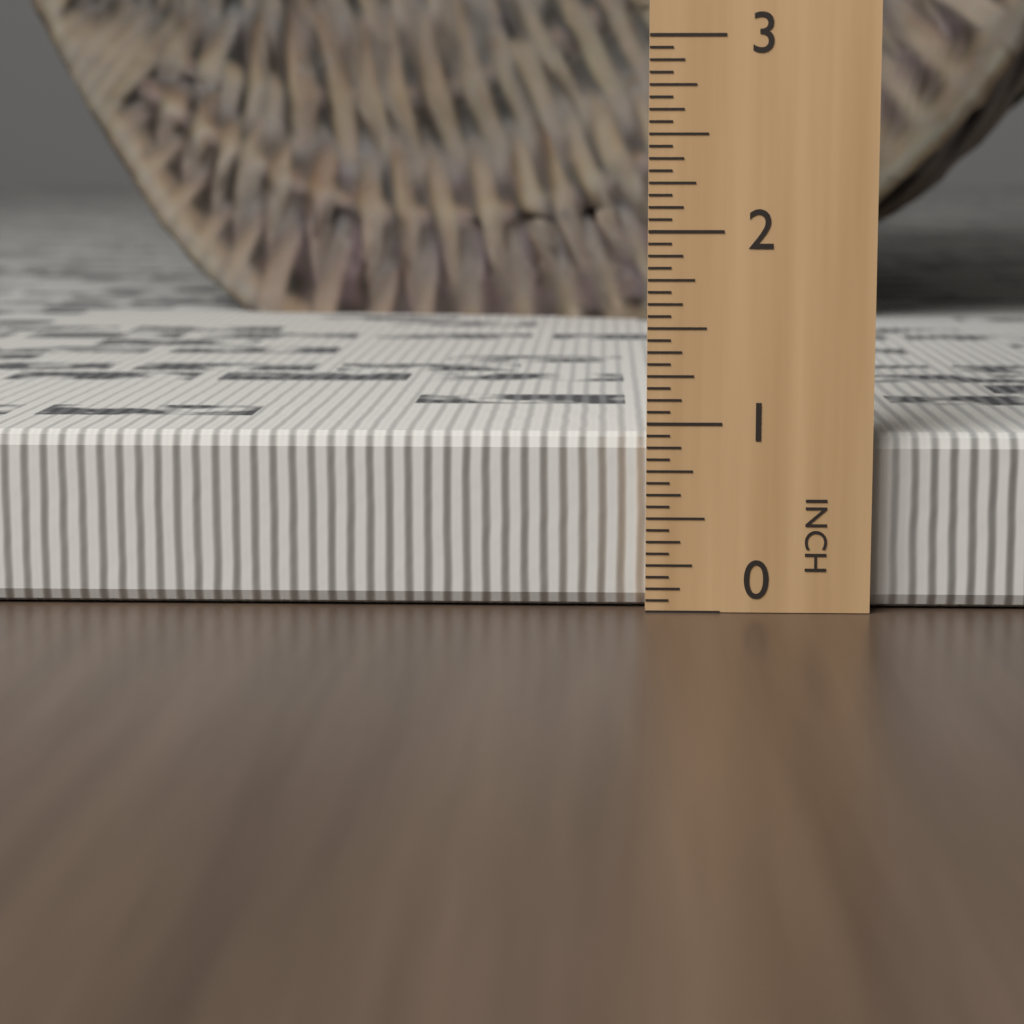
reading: 0.9375 in
